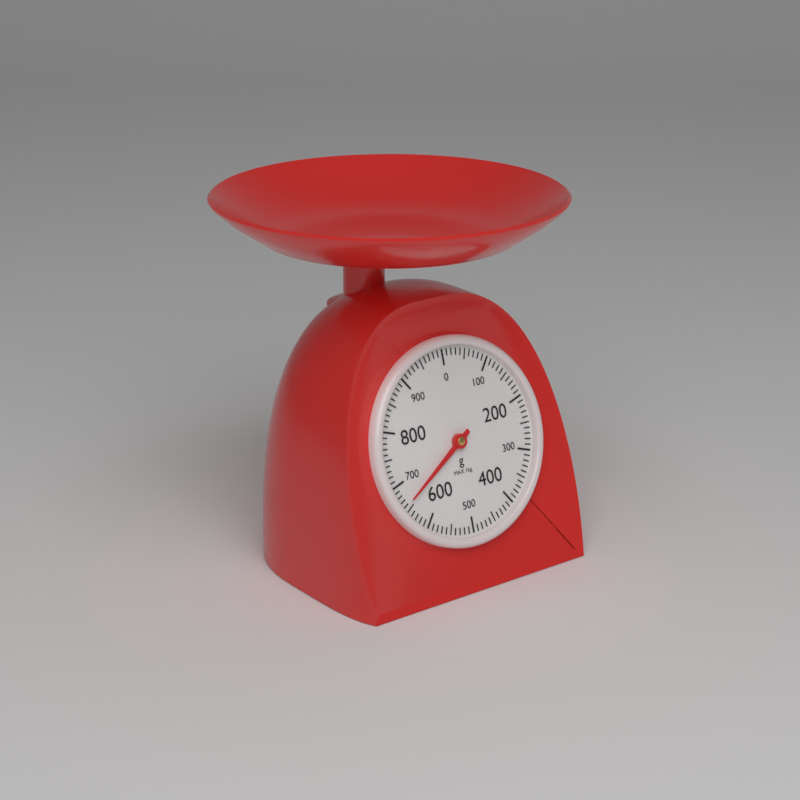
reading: 660 g
